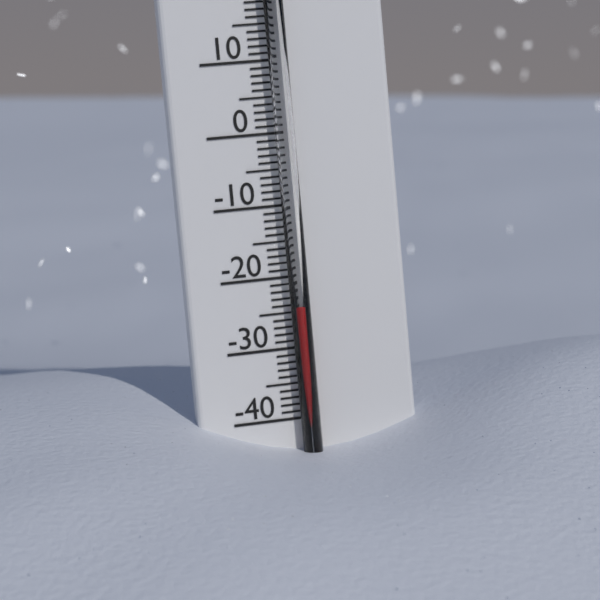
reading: -24 °C
